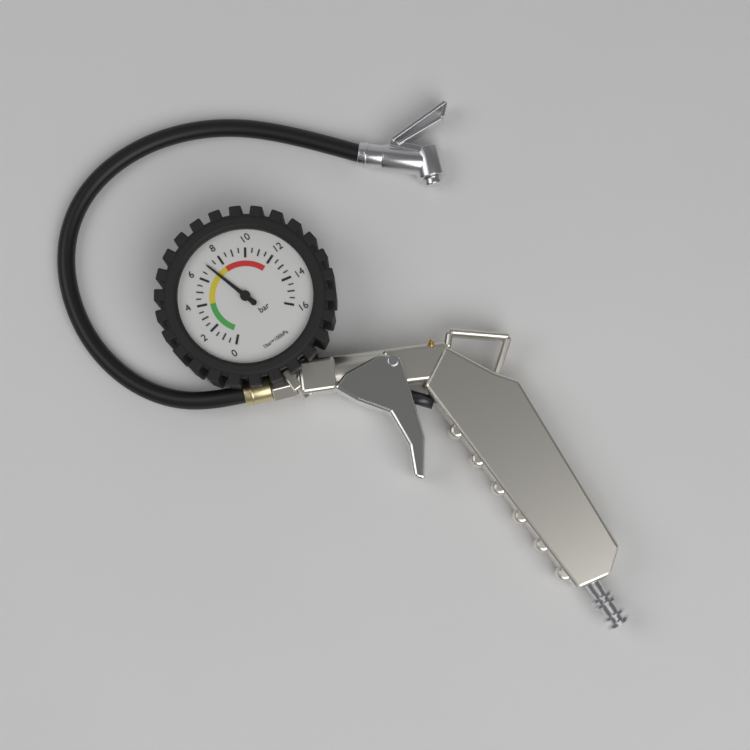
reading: 7.0 bar
